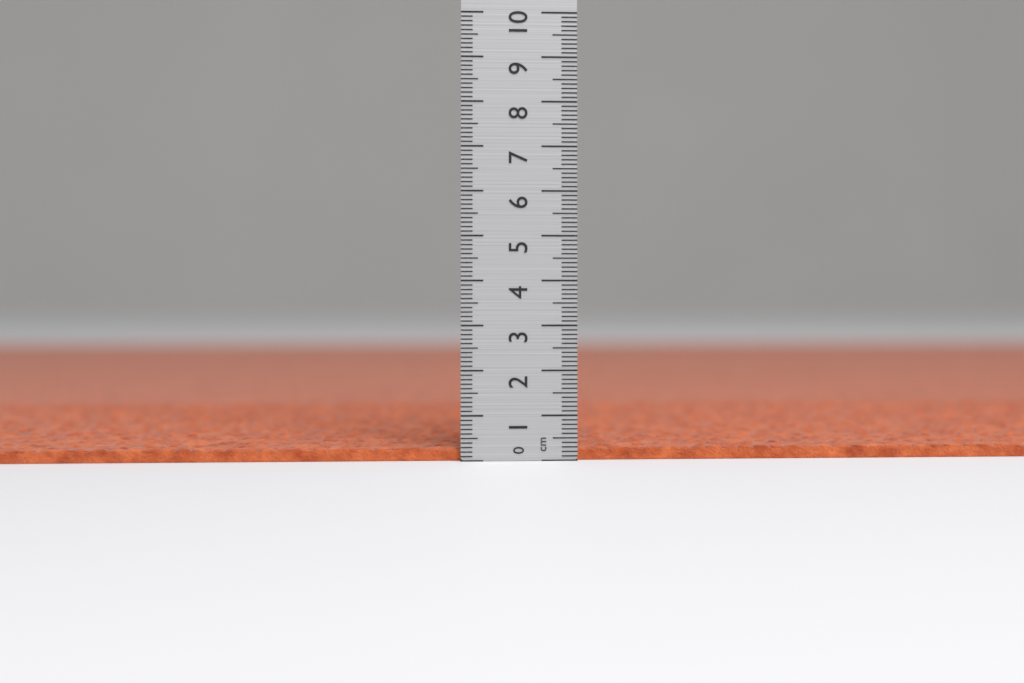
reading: 0.3 cm
